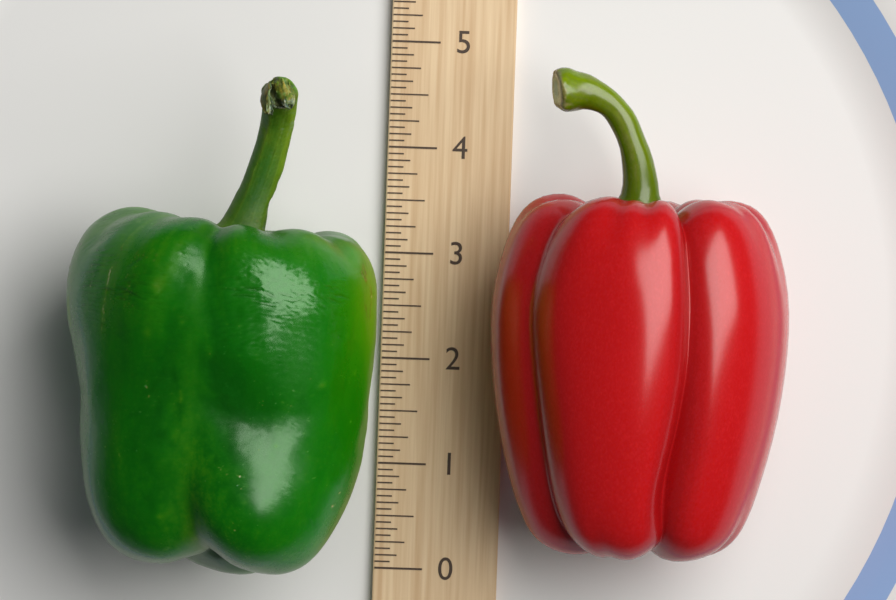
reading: 4.5625 (no unit)
